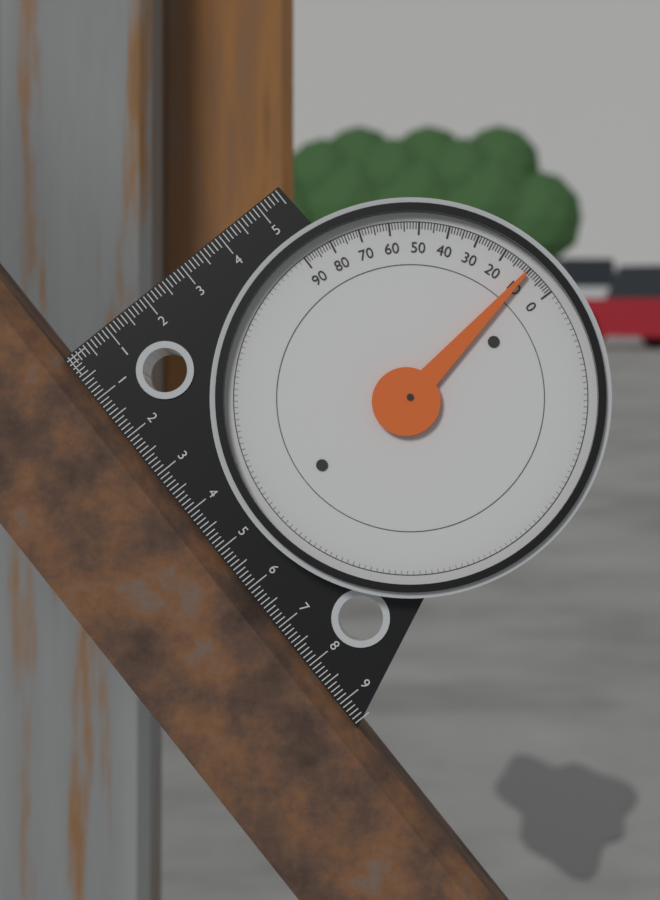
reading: 10 (no unit)
